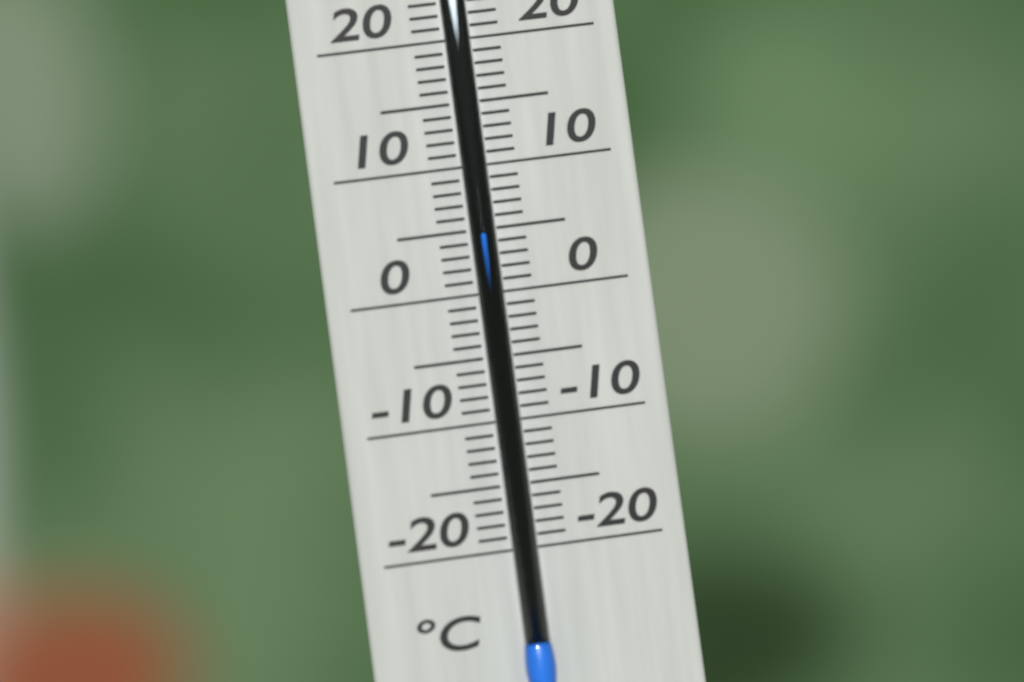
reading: 5 °C
